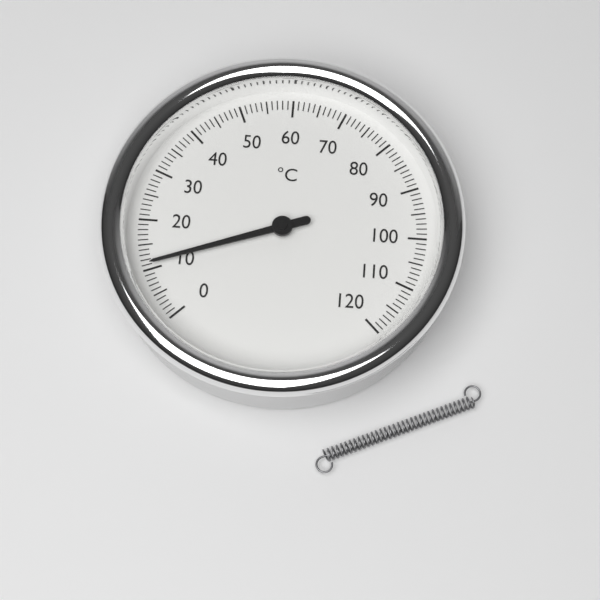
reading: 11 °C
